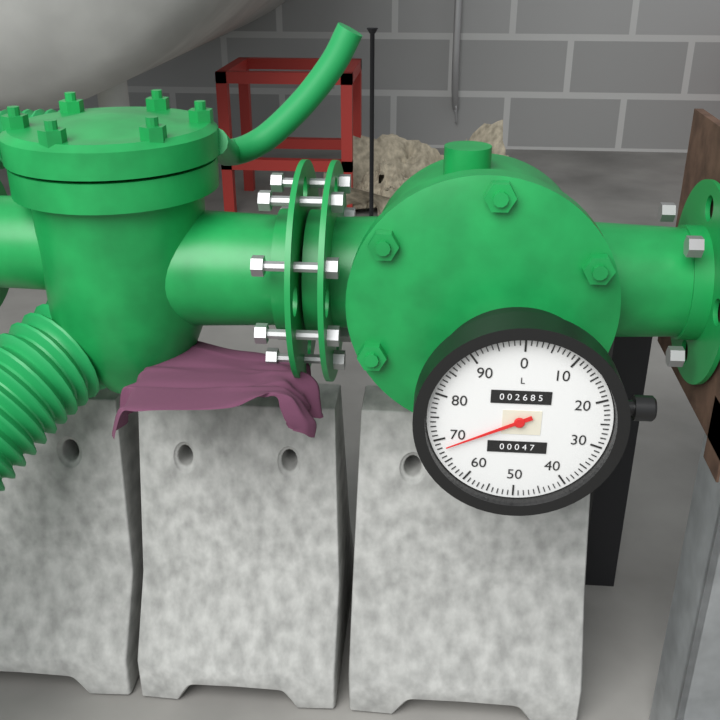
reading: 68 L
